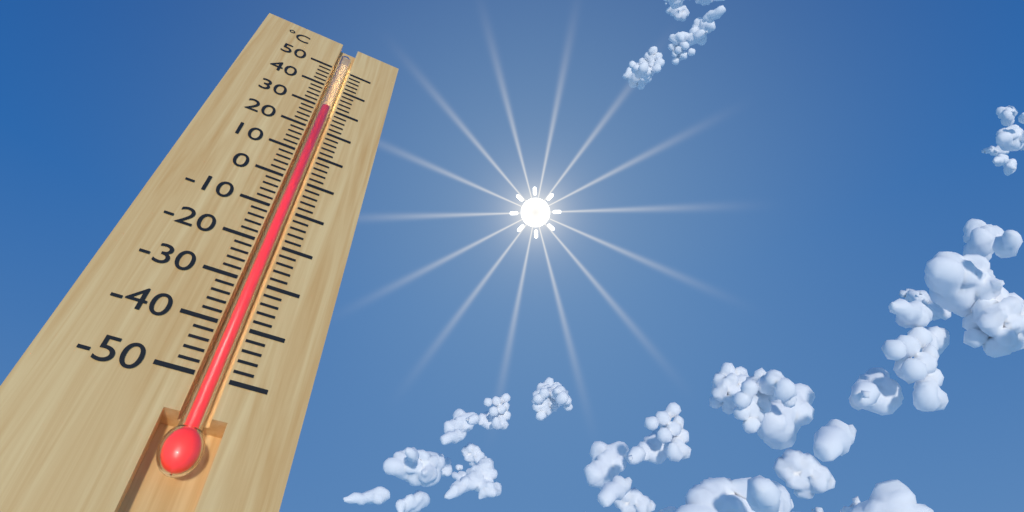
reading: 30 °C
